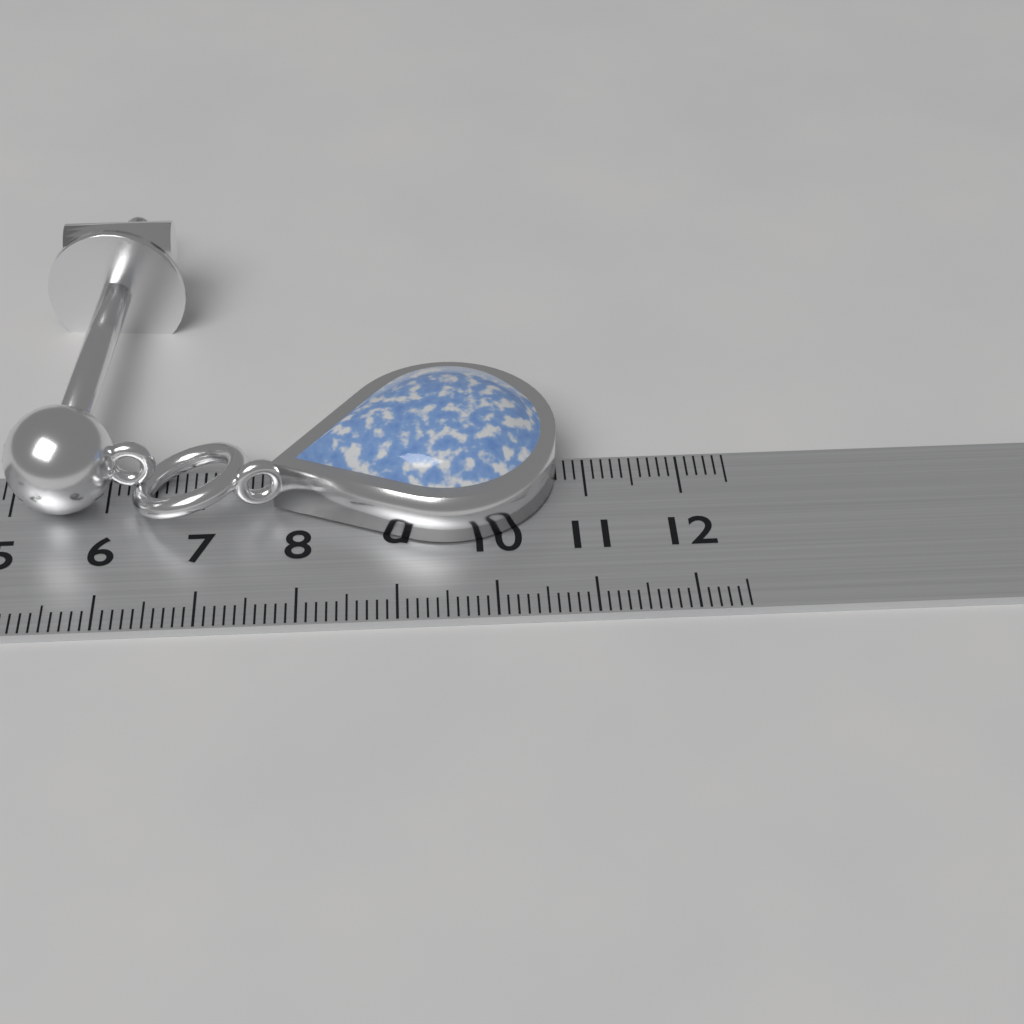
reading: 10.7 cm
